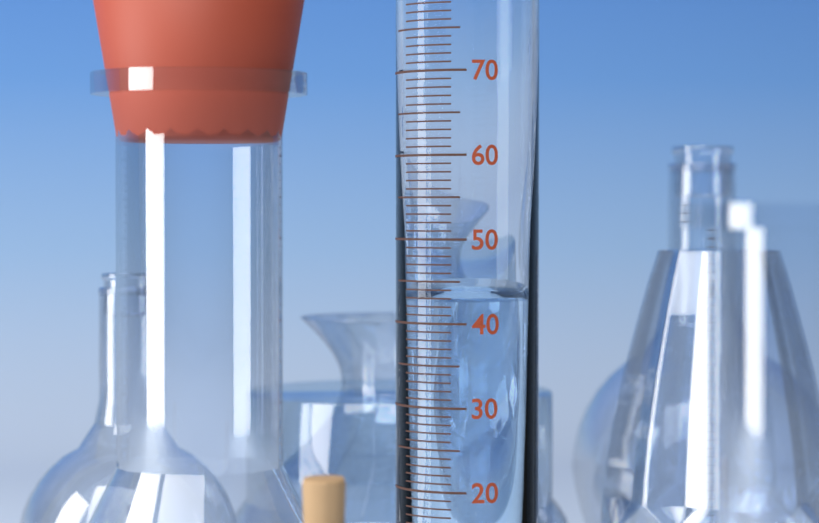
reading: 43 ml
